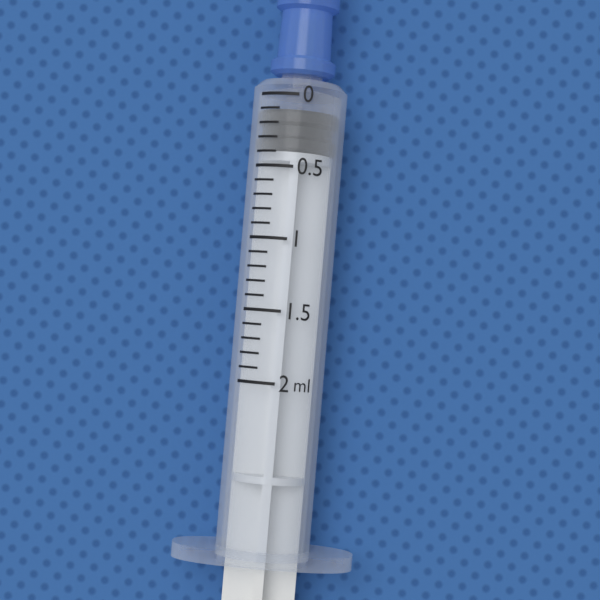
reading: 0.1 ml
